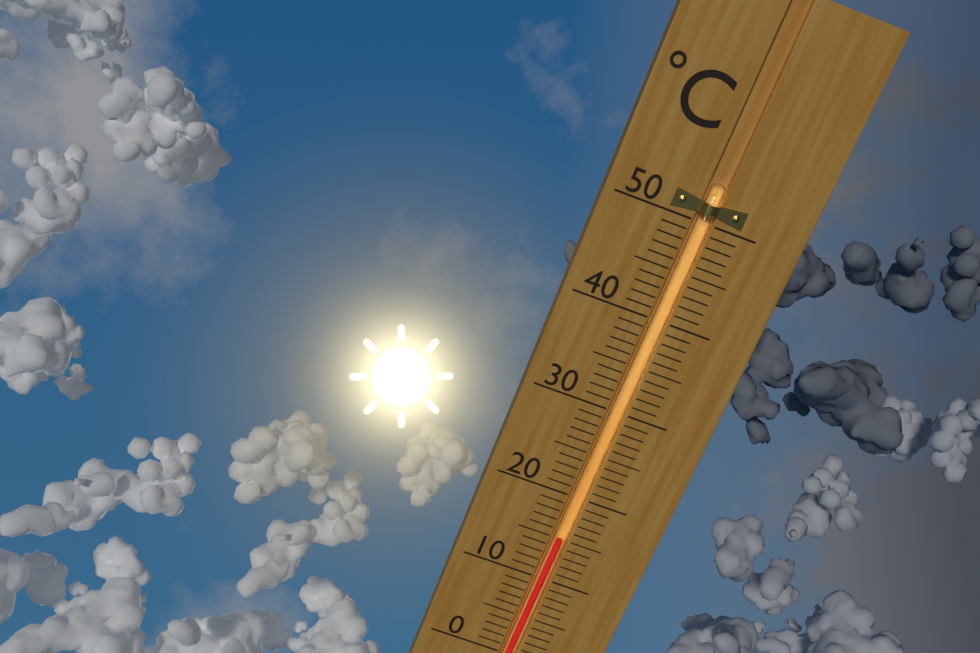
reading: 15 °C
